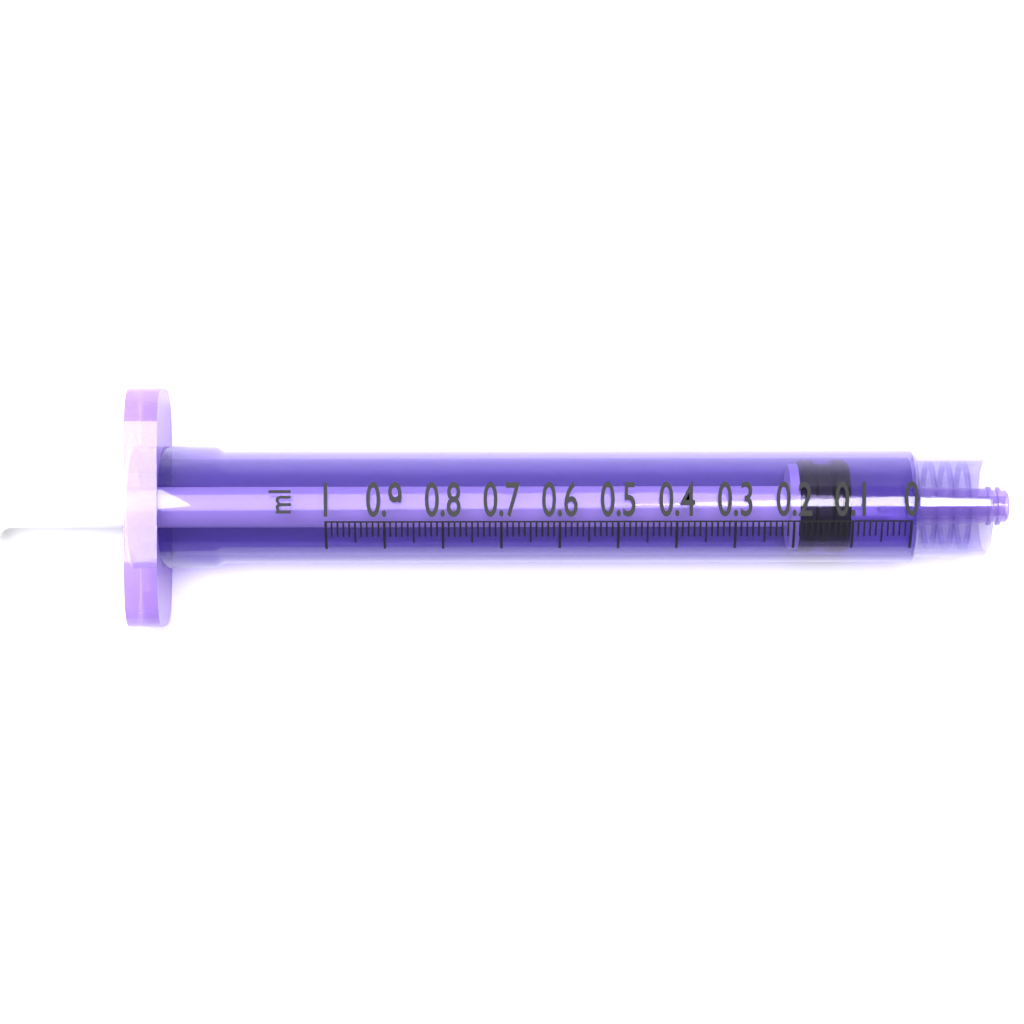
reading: 0.10 ml
